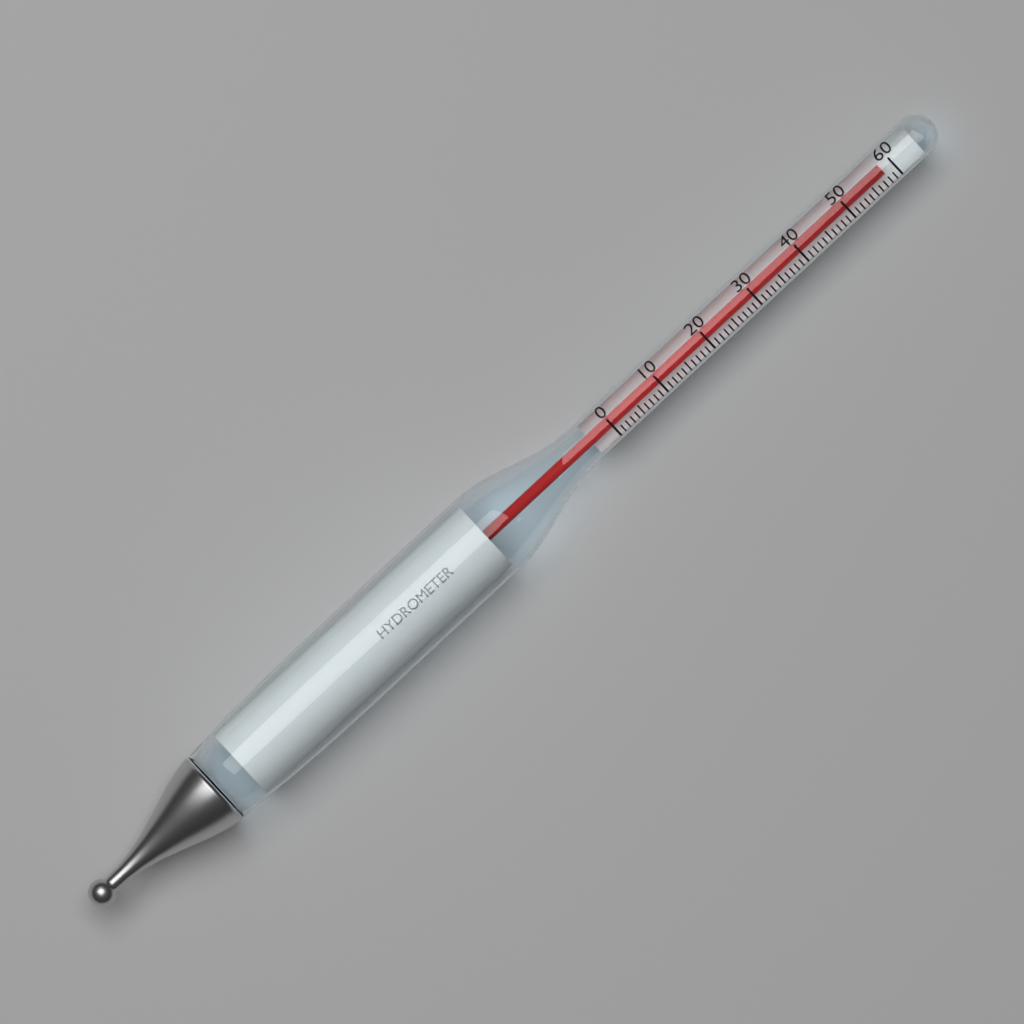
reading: 58 (no unit)
